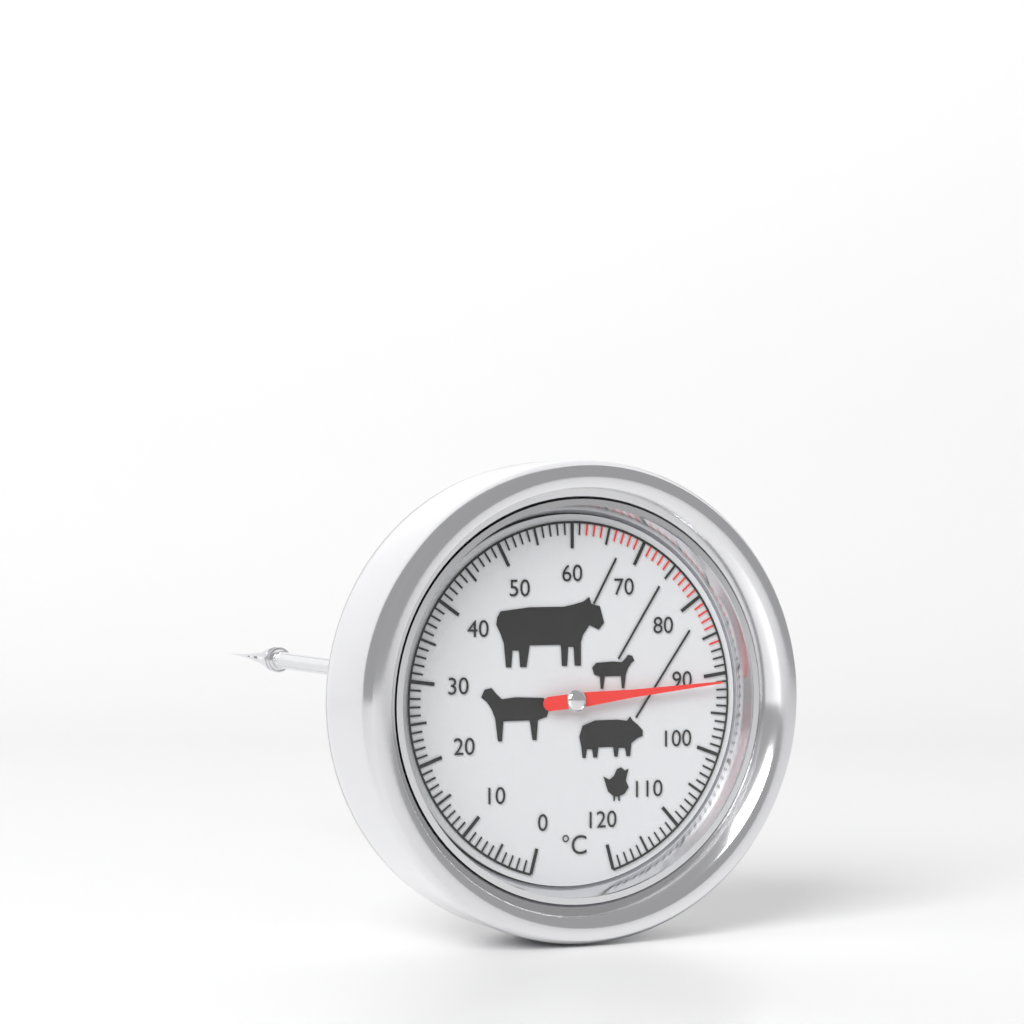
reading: 91 °C
